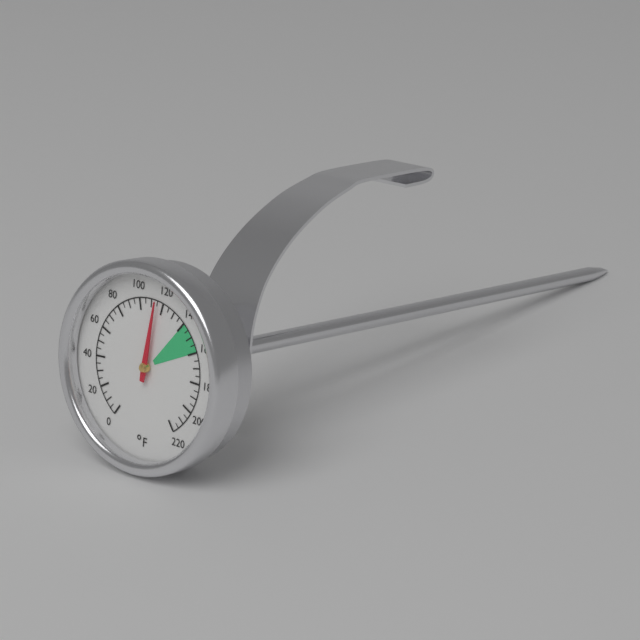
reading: 115 °F
